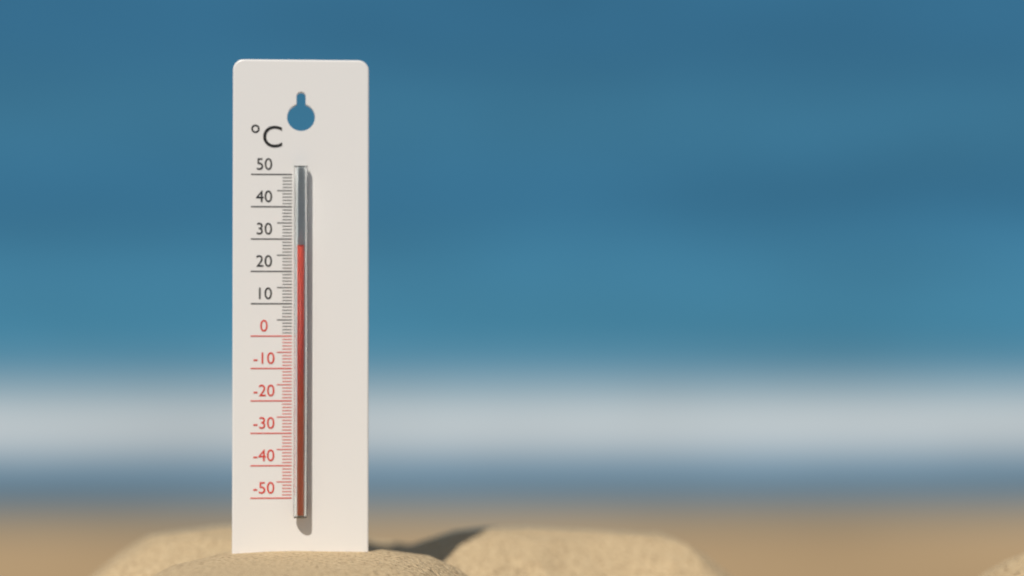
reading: 28 °C
